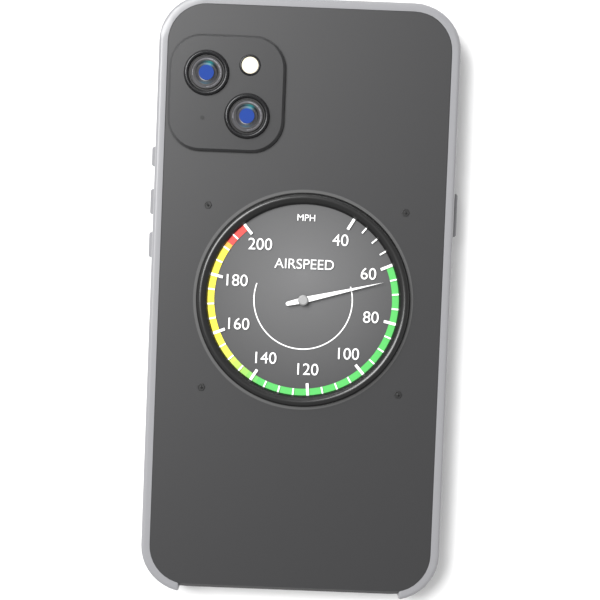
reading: 65 mph
